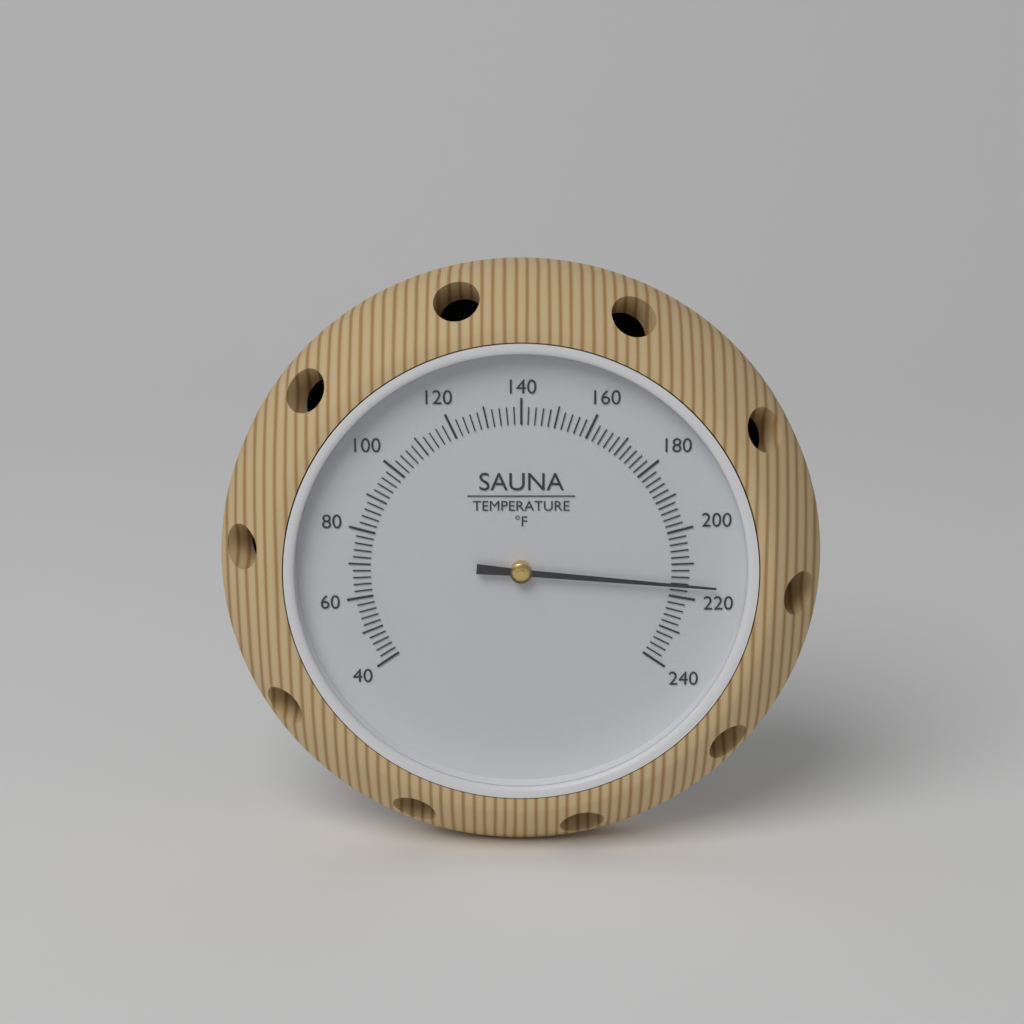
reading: 216 °F
